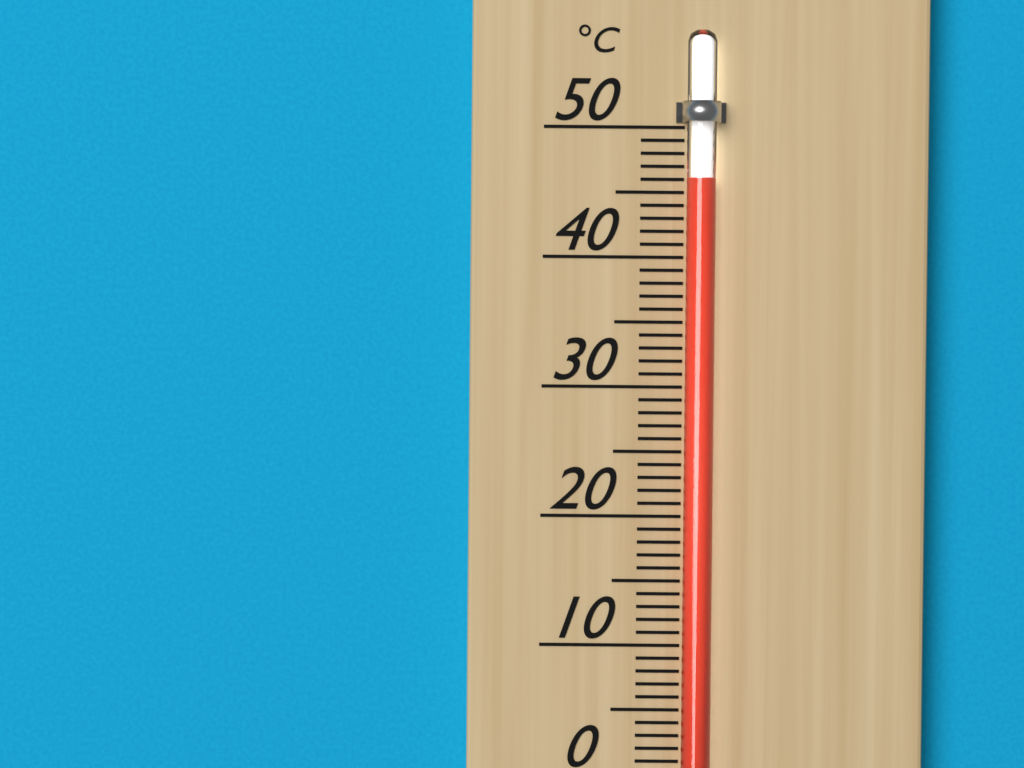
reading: 46 °C
